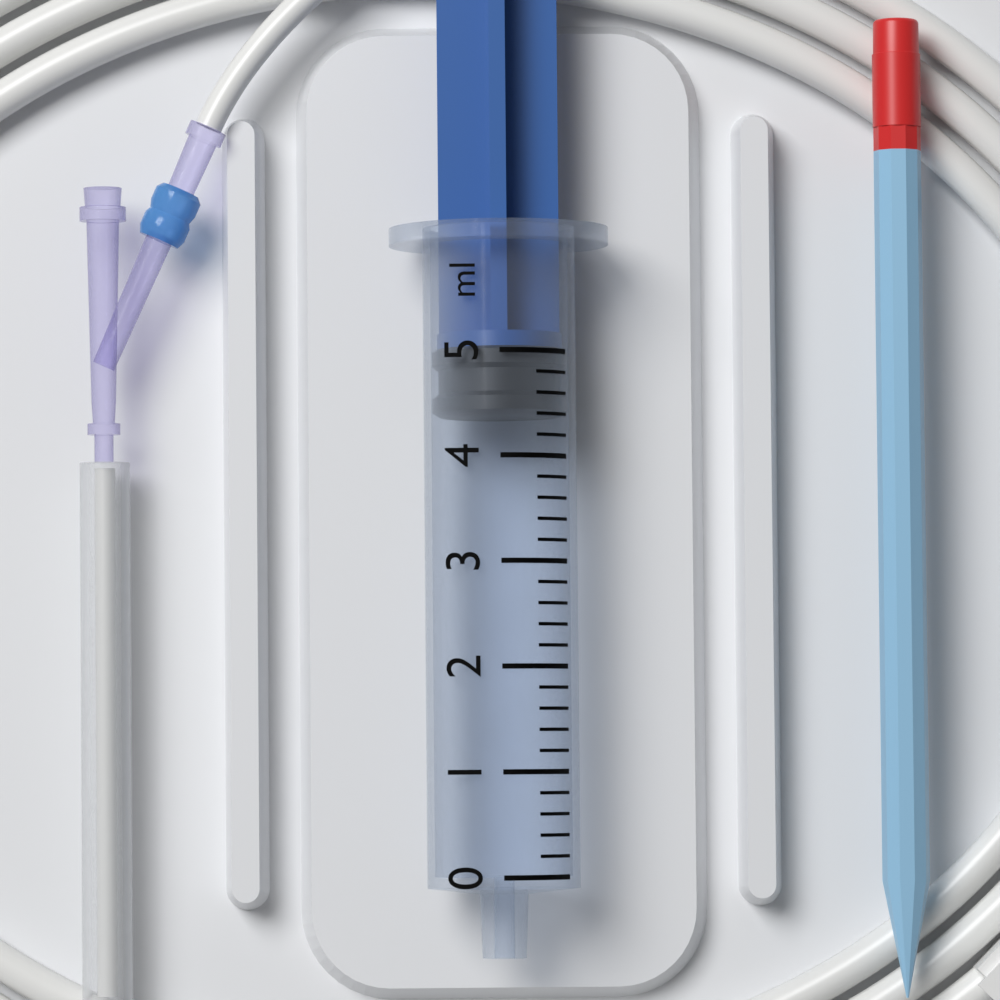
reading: 4.4 ml
